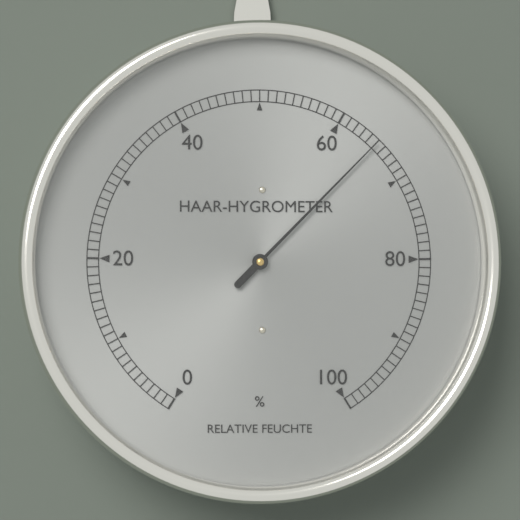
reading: 65 %
